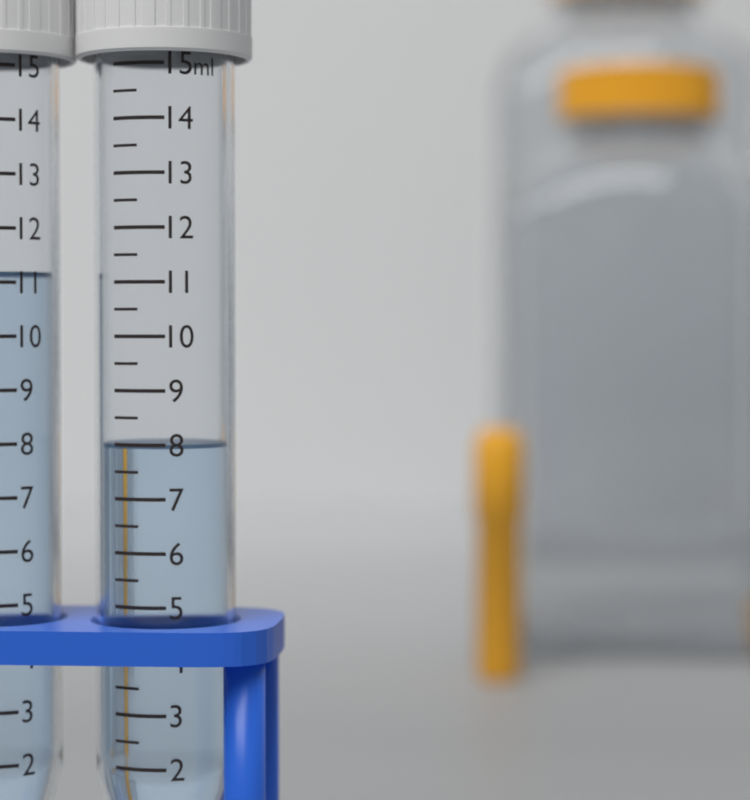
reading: 8.0 ml
